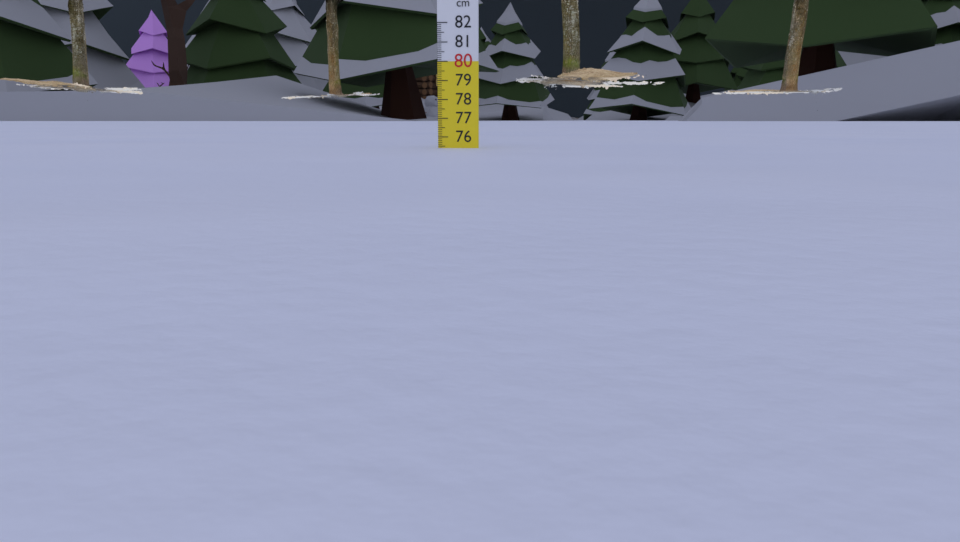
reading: 75.4 cm
